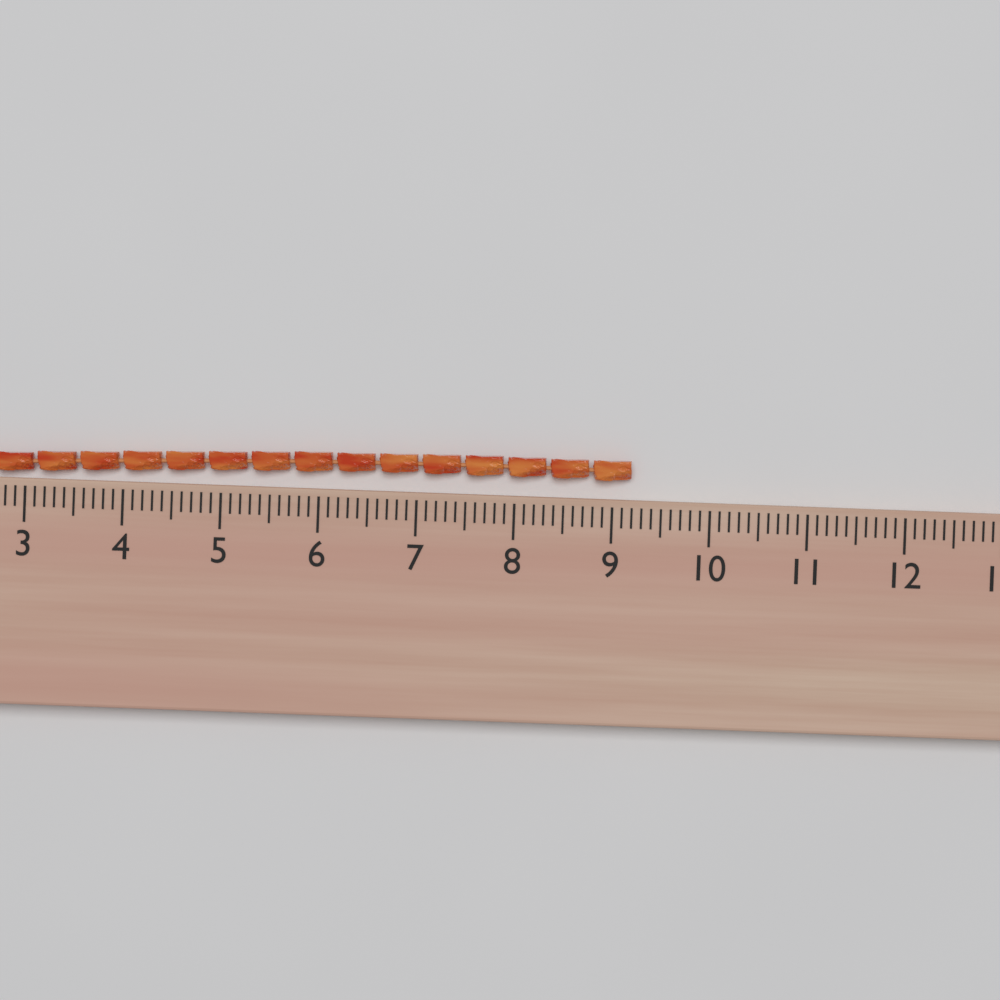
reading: 9.2 (no unit)
